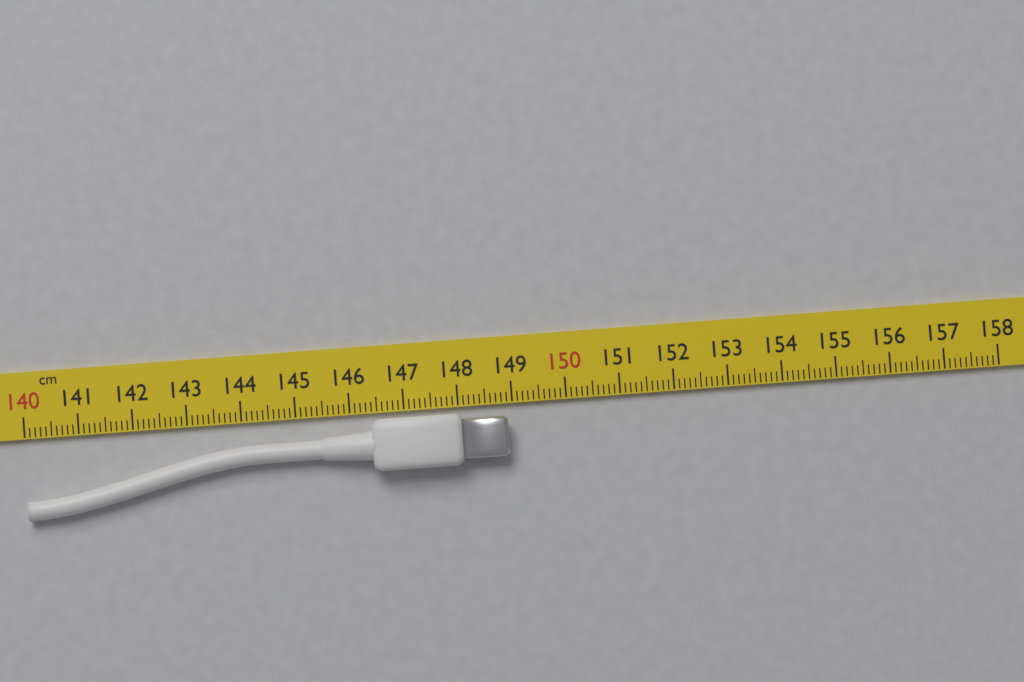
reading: 148.9 cm
